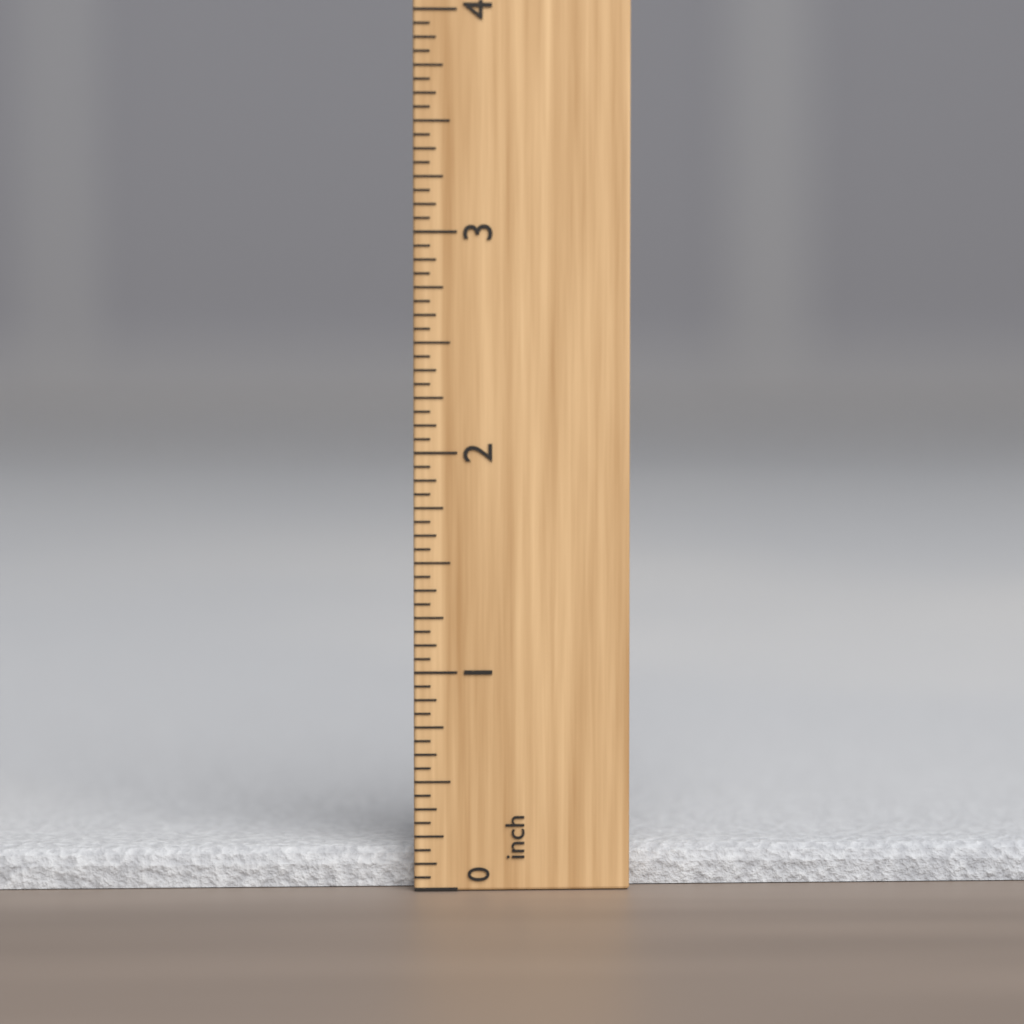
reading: 0.1875 inch
